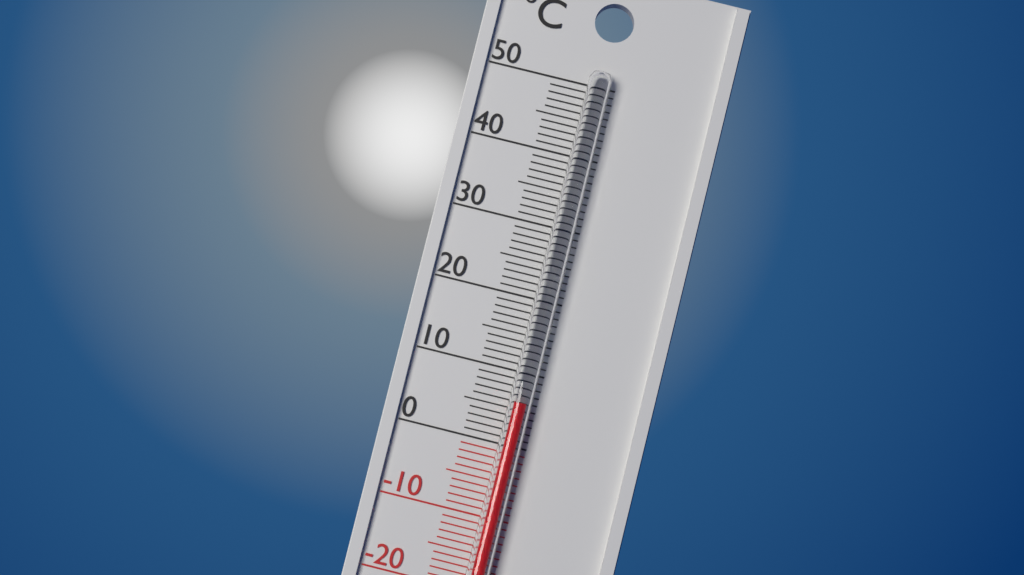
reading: 6 °C
